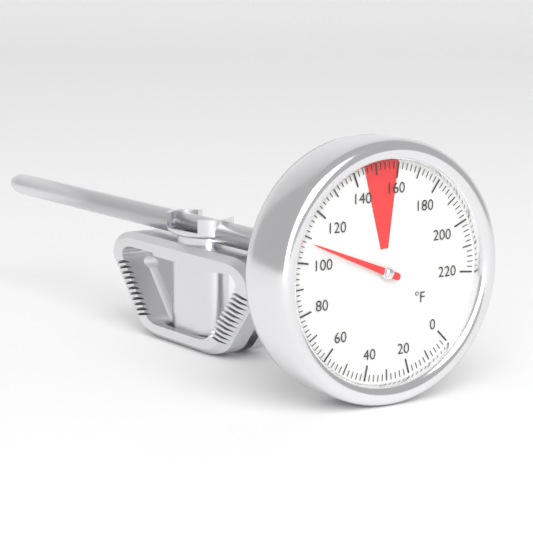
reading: 108 °F
